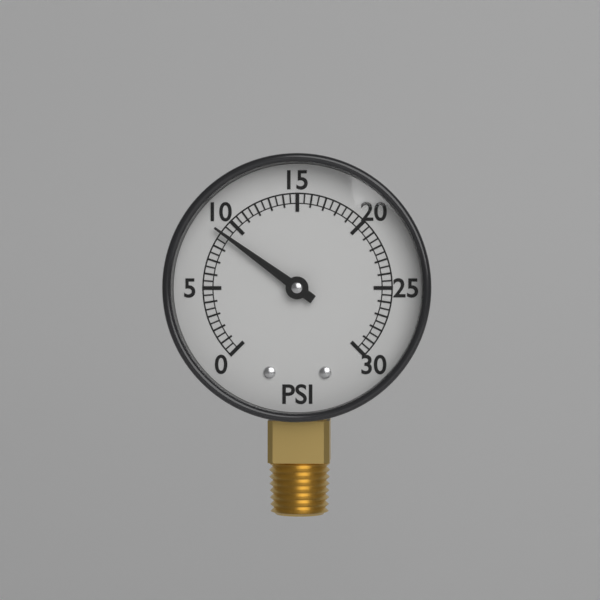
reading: 9.0 psi
